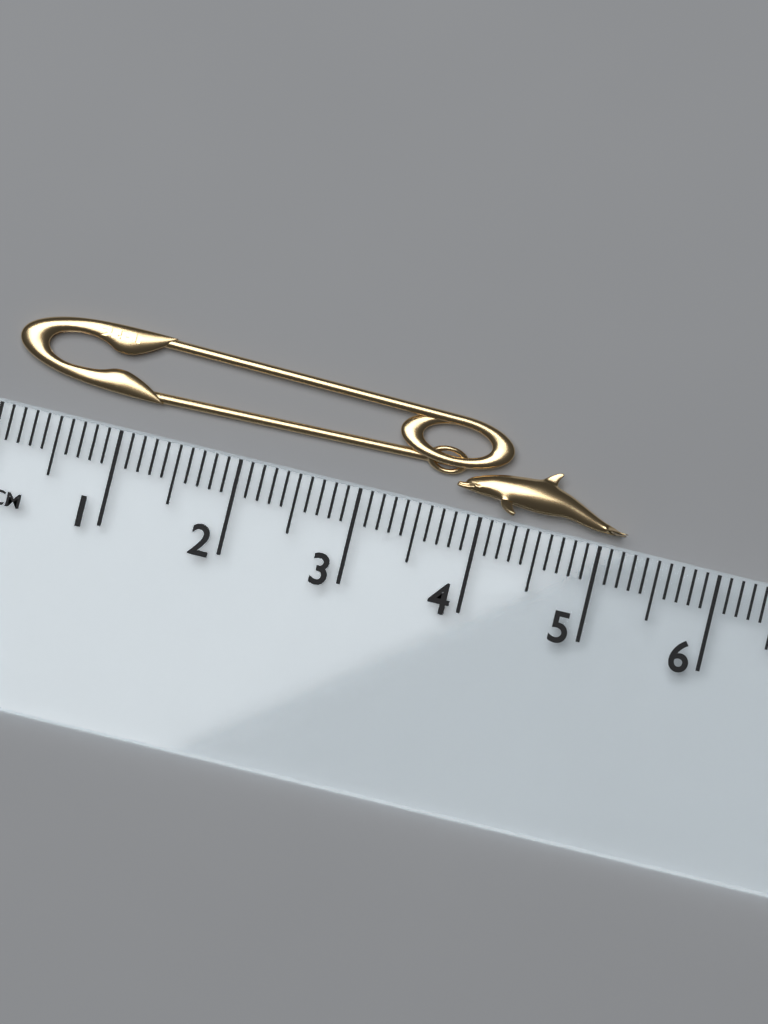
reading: 5.2 cm
